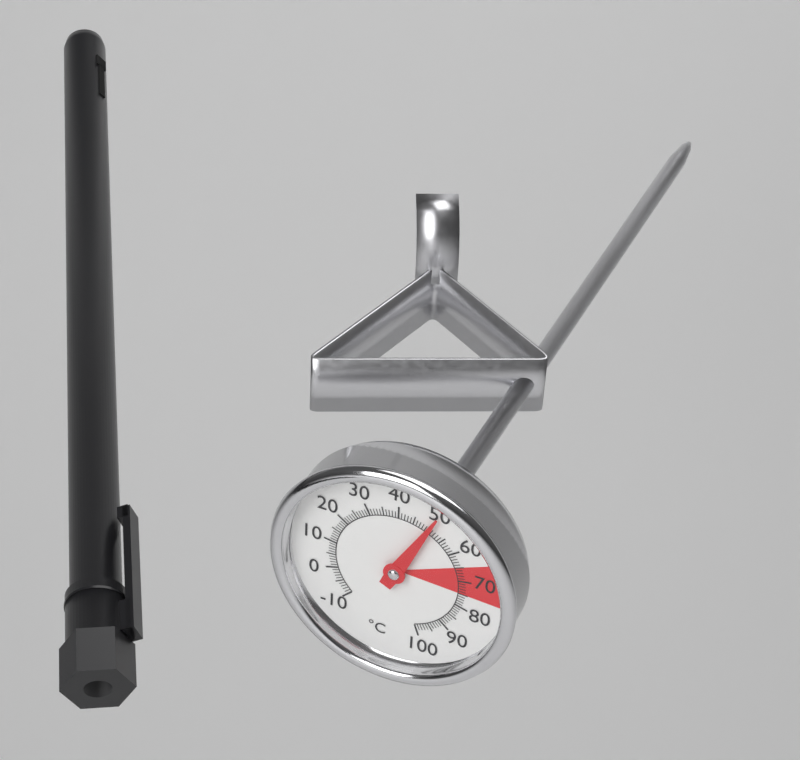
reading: 50 °C
